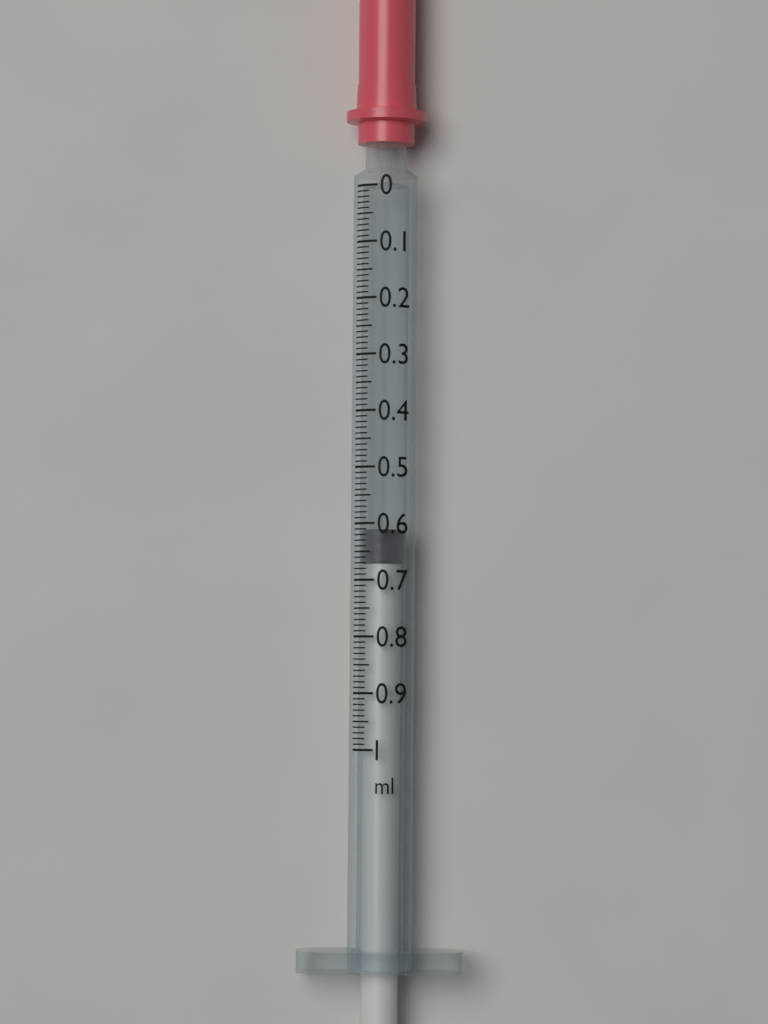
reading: 0.61 ml
